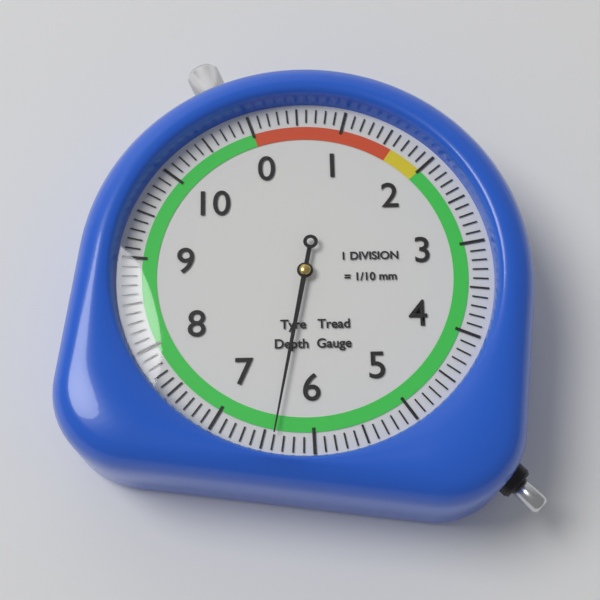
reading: 6.4 mm
